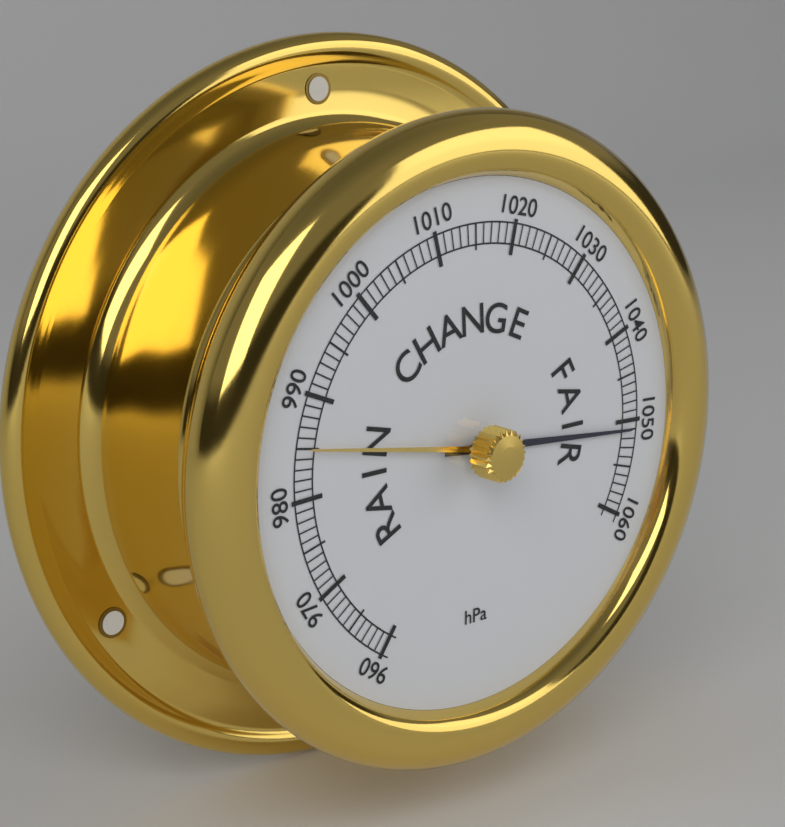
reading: 1051 hPa
